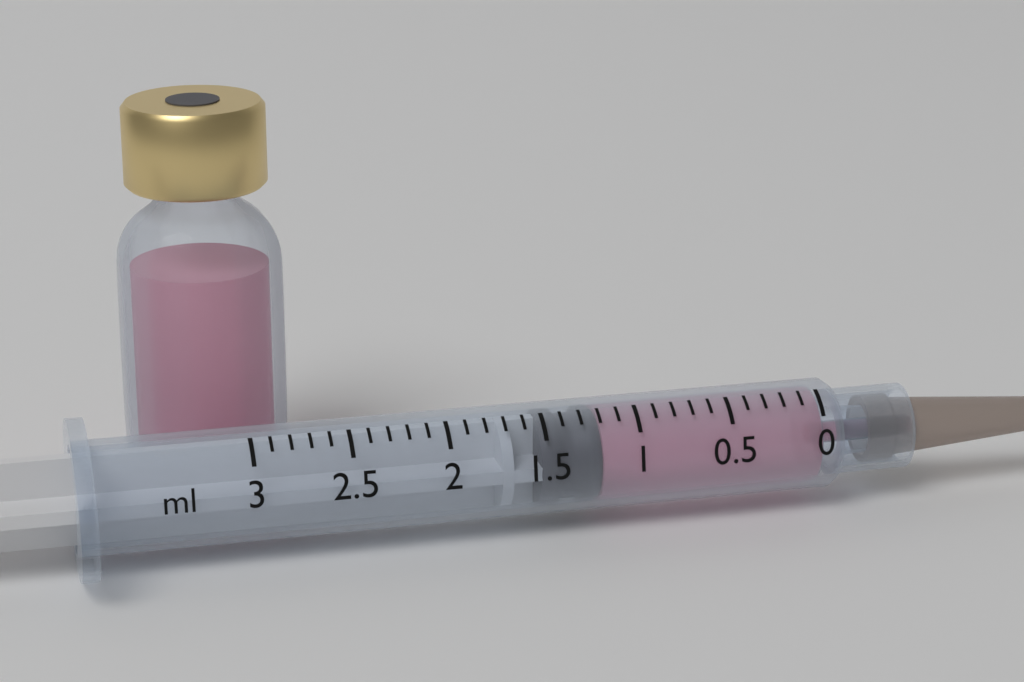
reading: 1.2 ml
